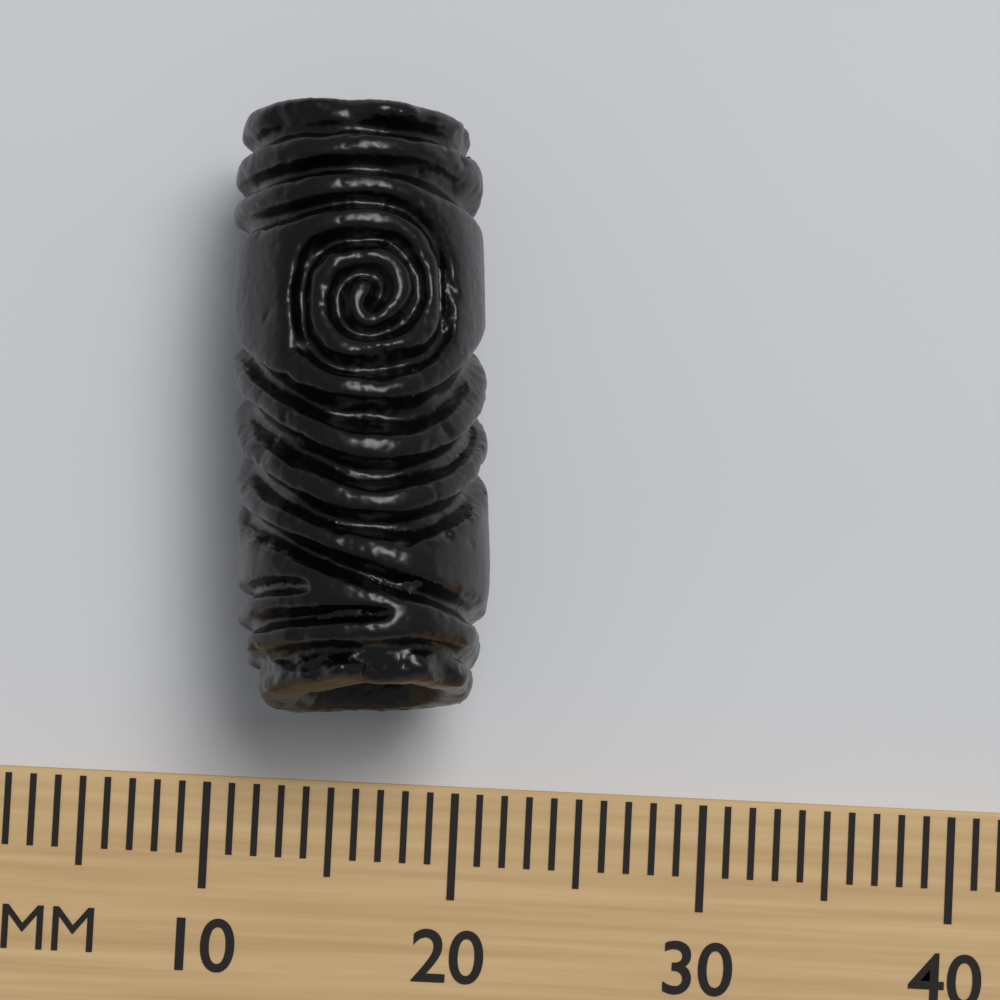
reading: 21 mm
